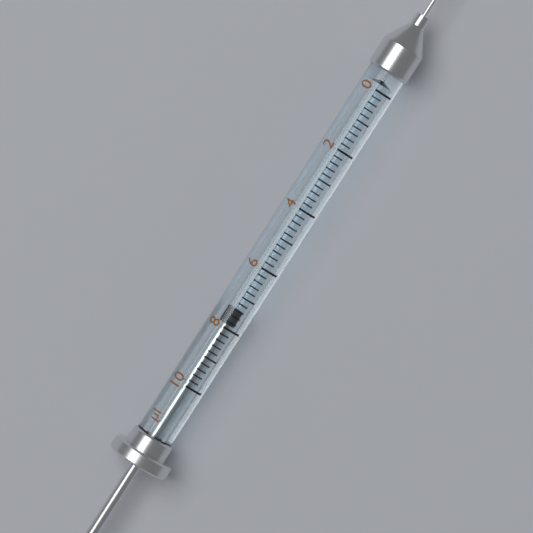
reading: 7.4 µl
